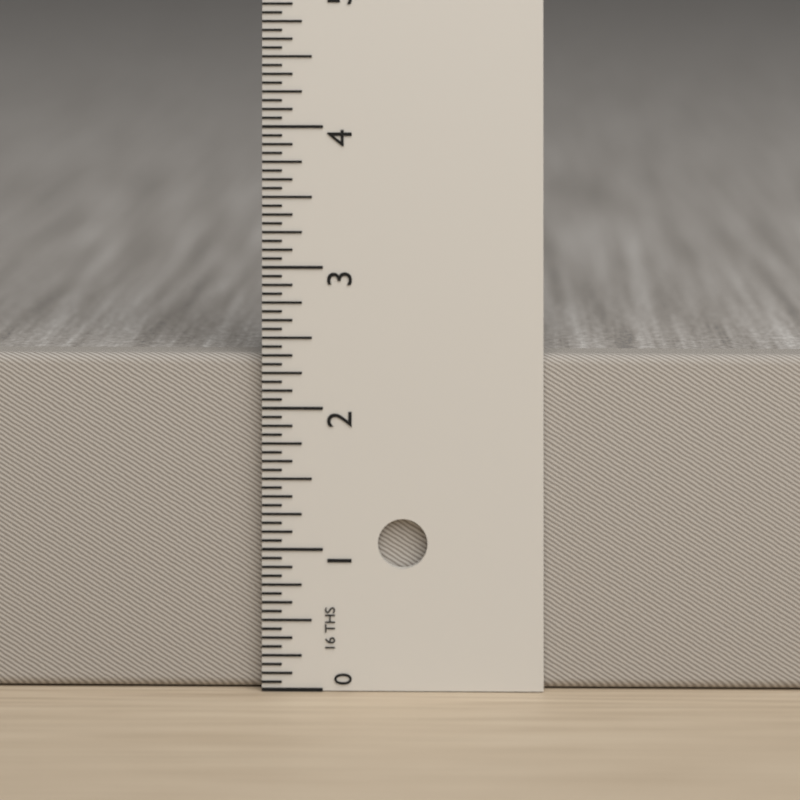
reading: 2.3750 in
